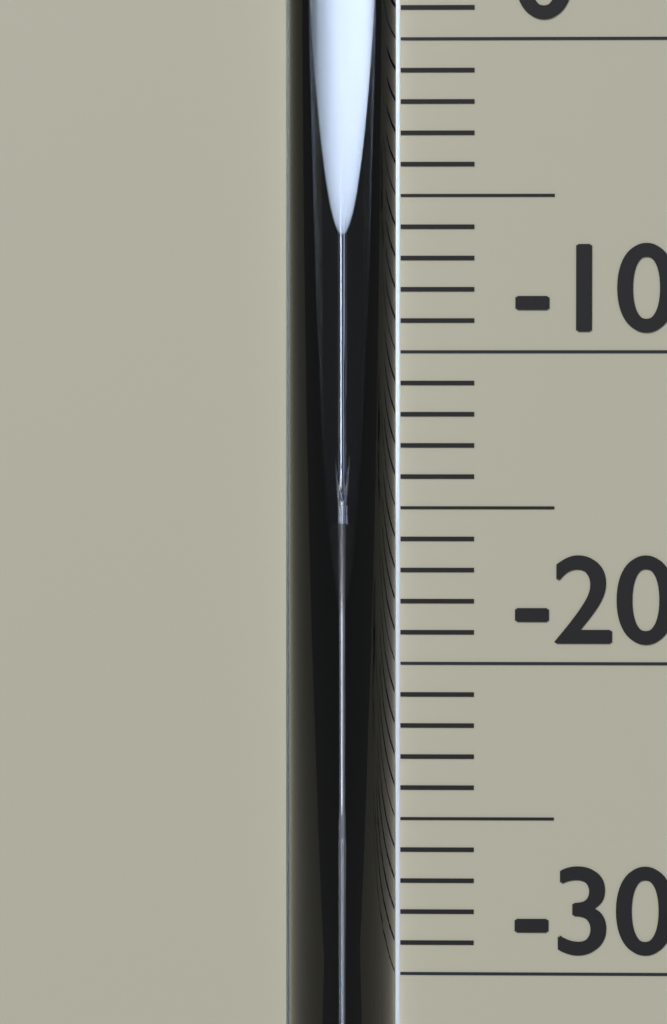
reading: -15 °C
